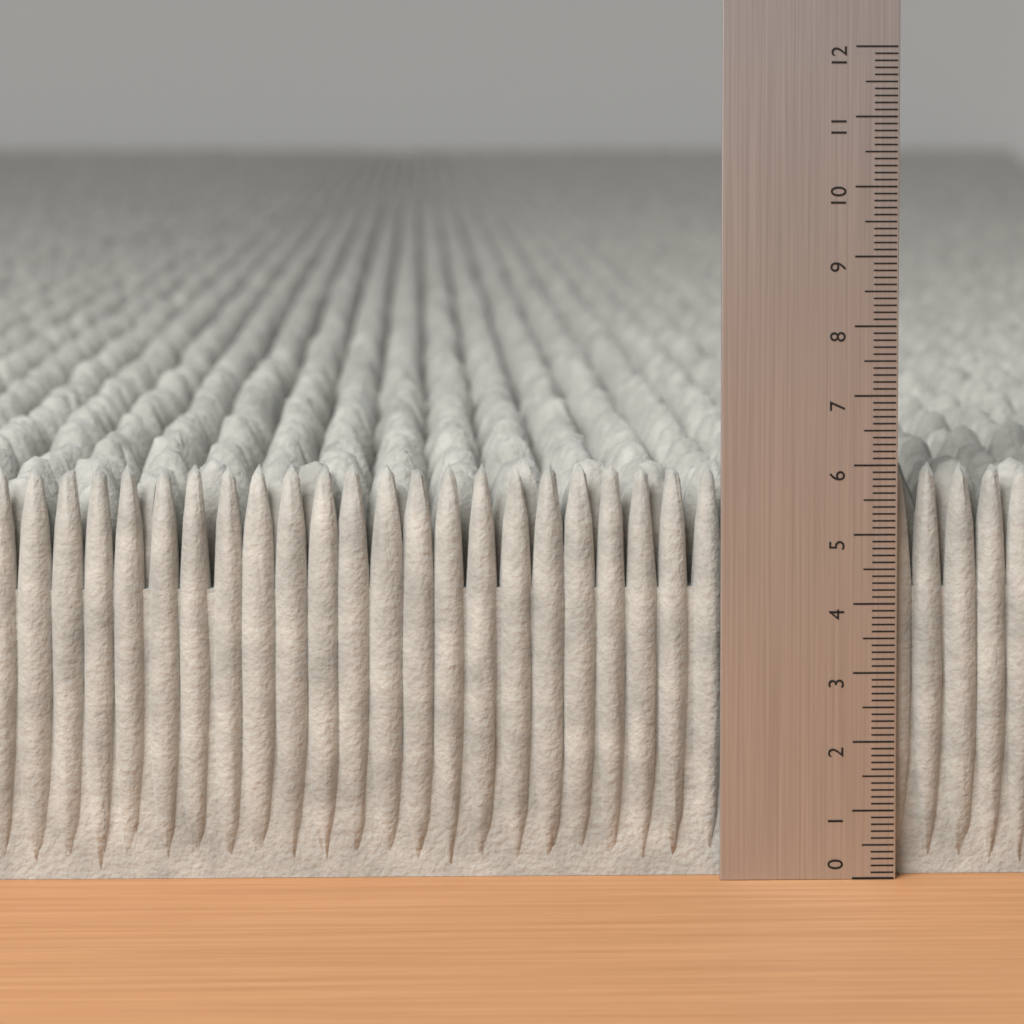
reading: 6.0 (no unit)
